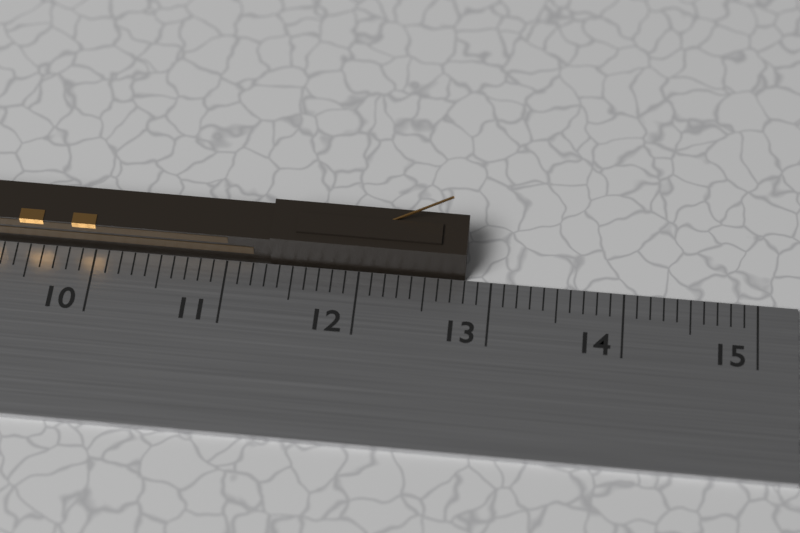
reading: 12.8 cm
